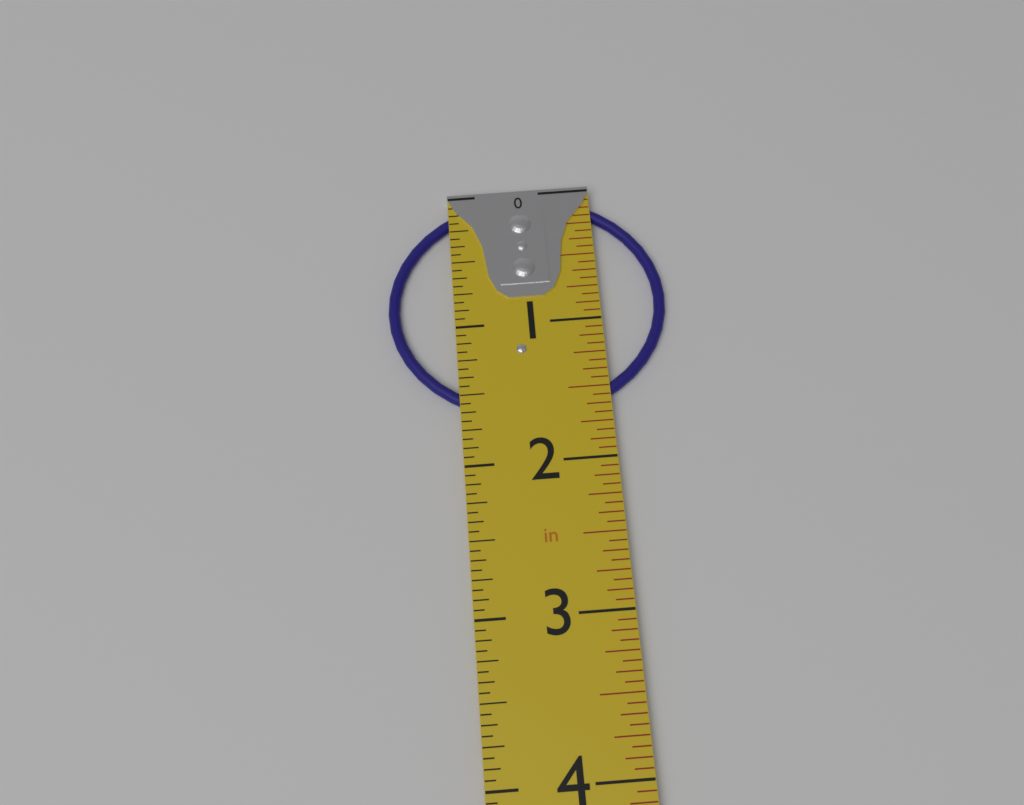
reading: 1.6875 in
